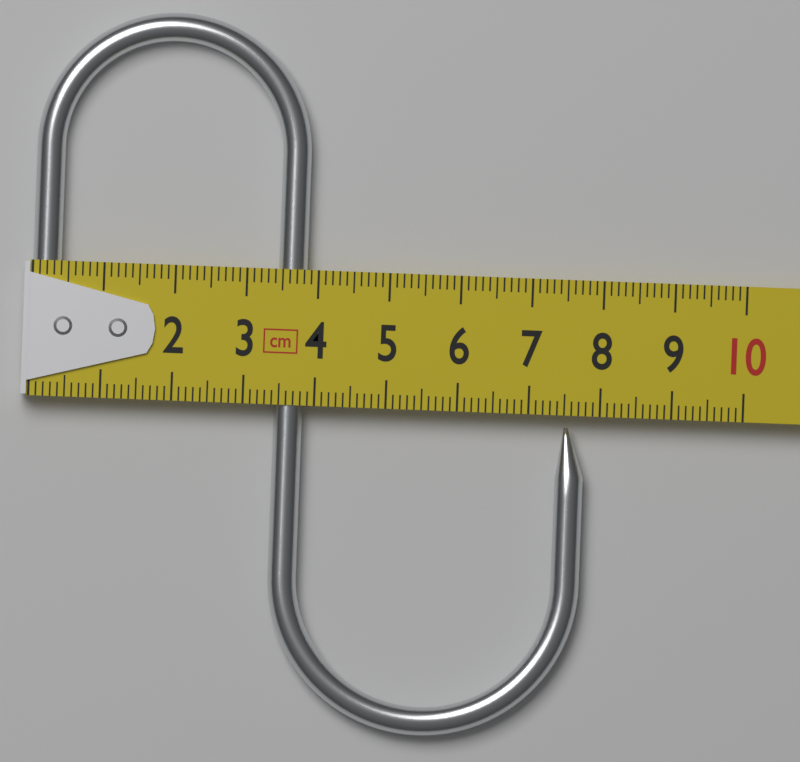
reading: 7.8 cm
